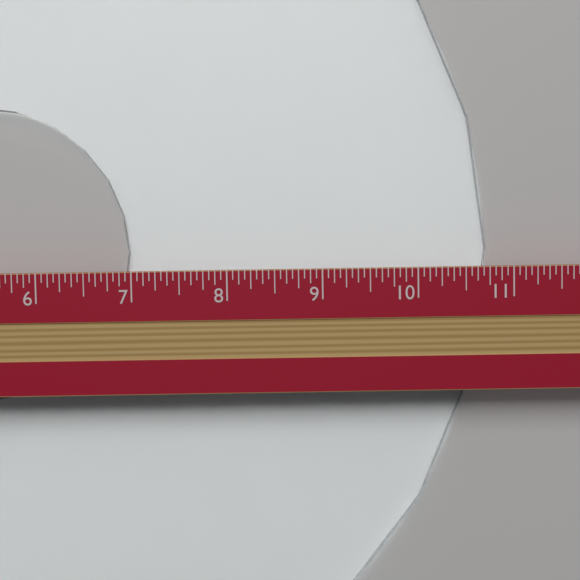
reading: 10.7500 in
